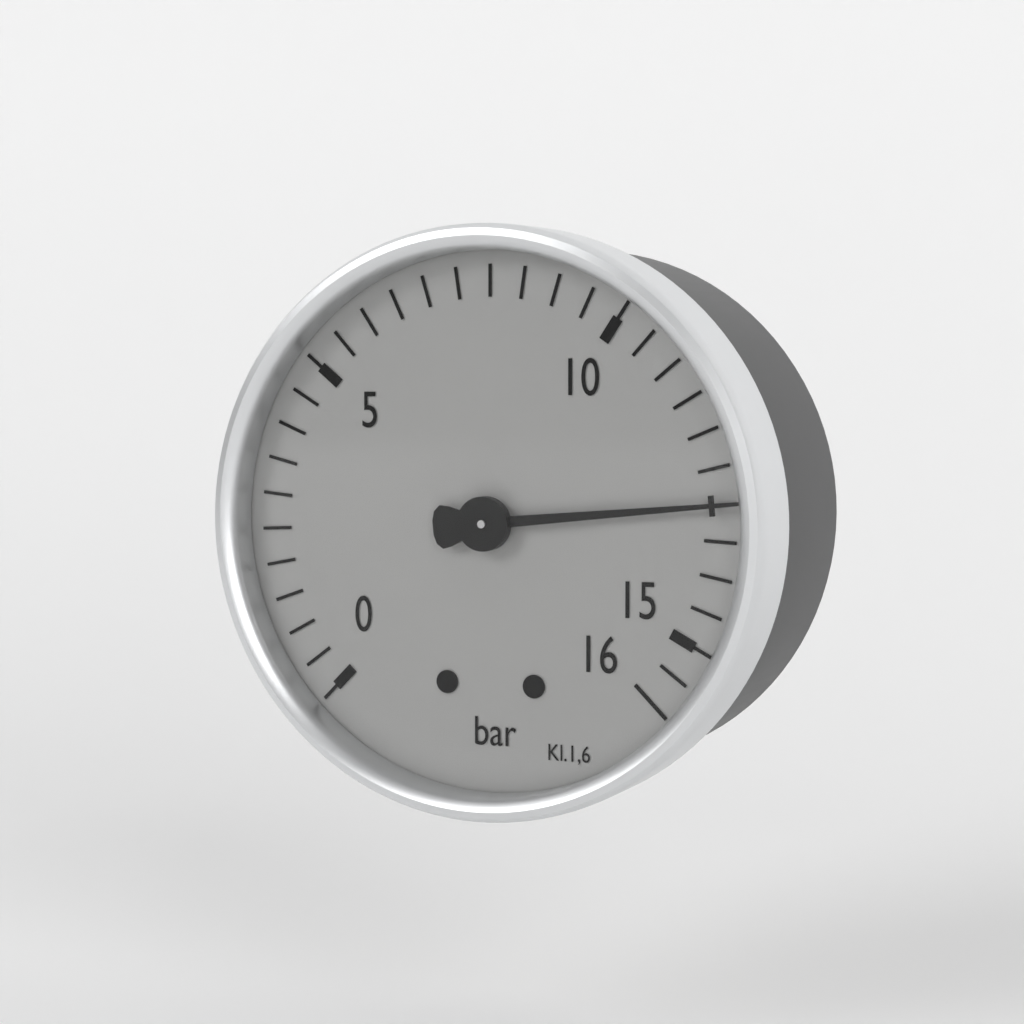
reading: 13.0 bar
